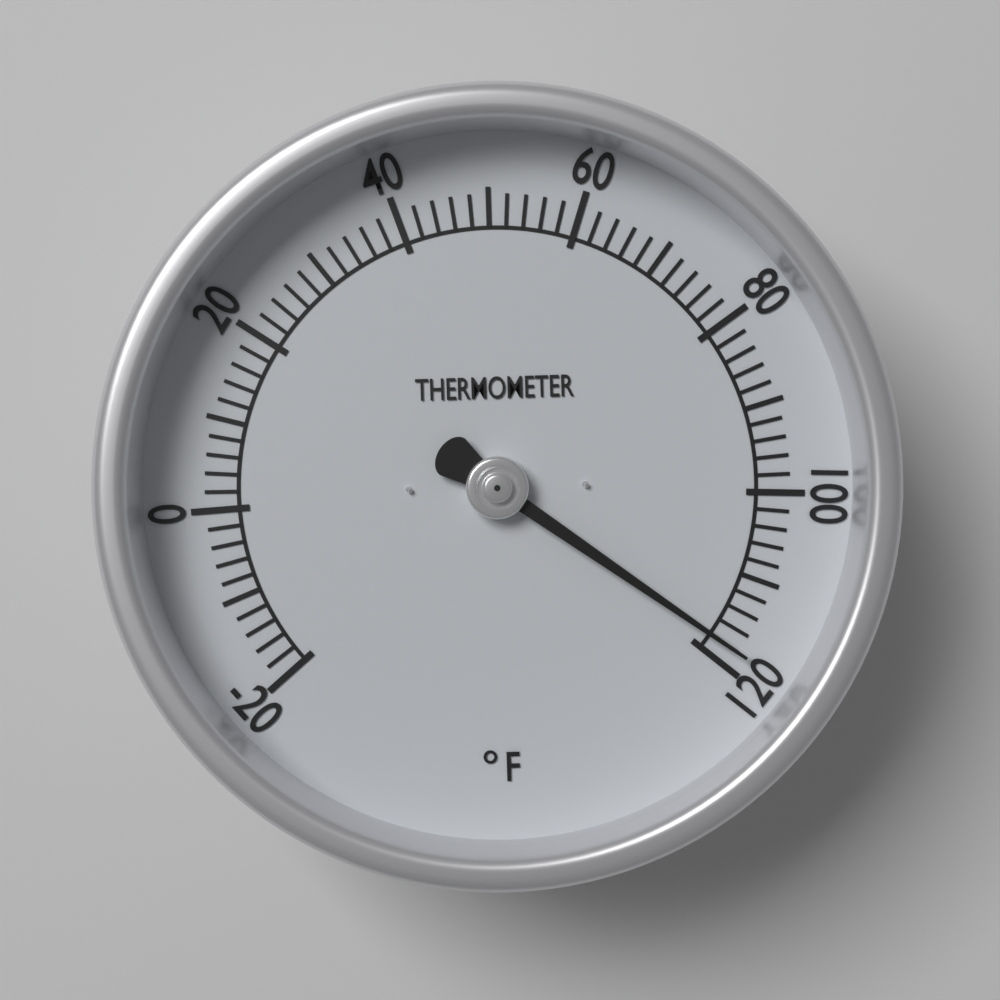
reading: 118 °F
